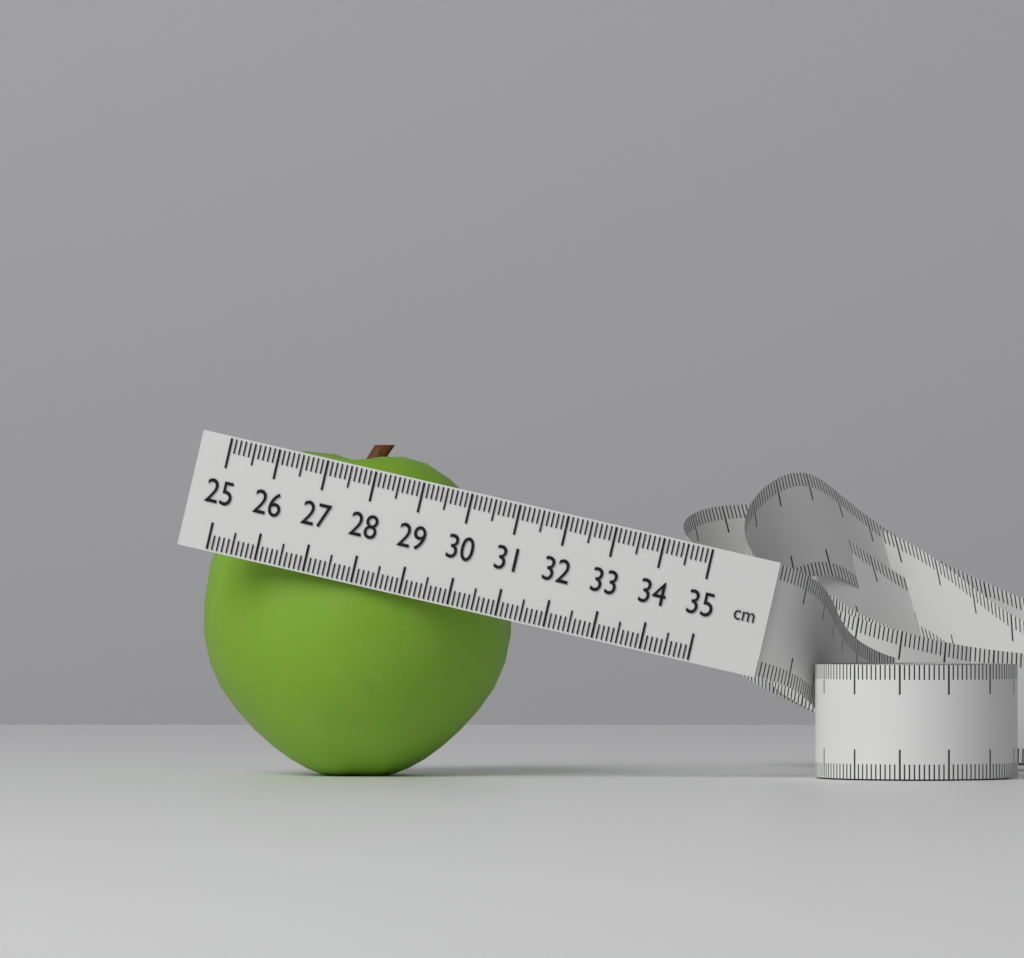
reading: 31.4 cm
